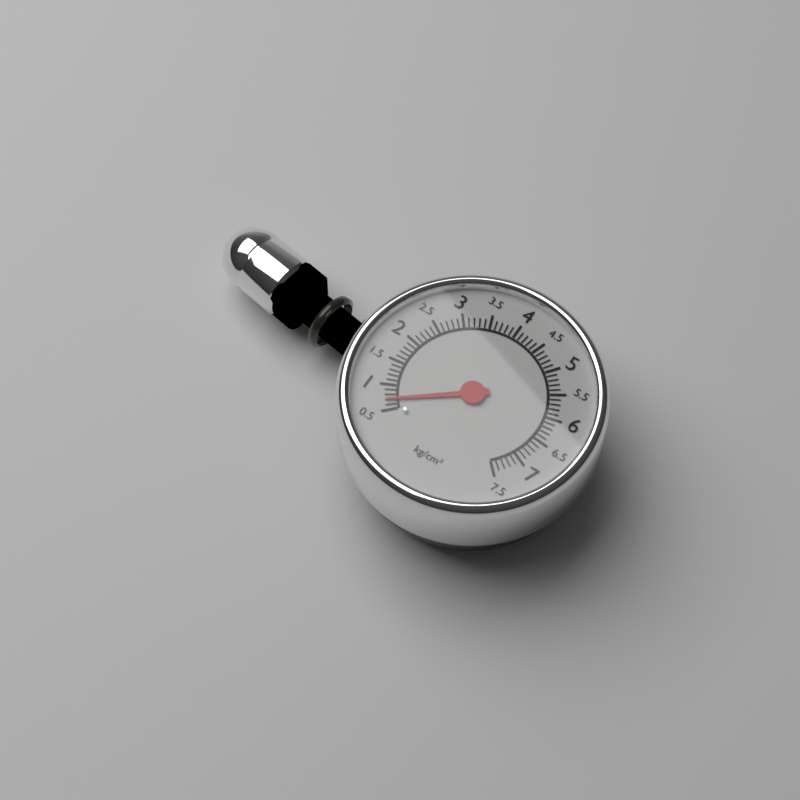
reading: 0.7 kg/cm²
